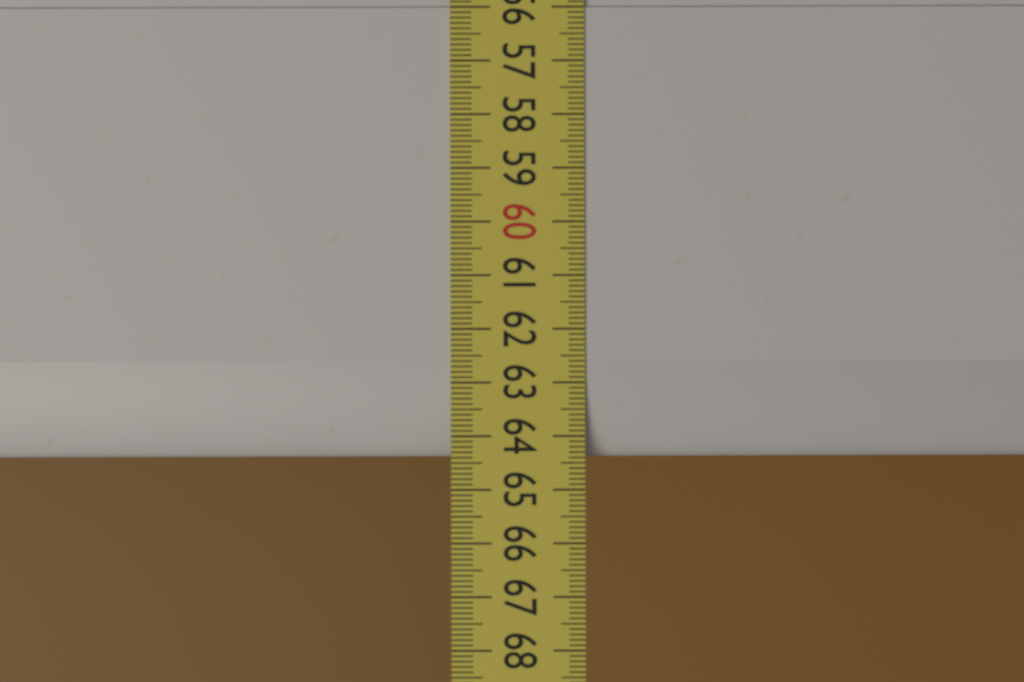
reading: 64.4 (no unit)
